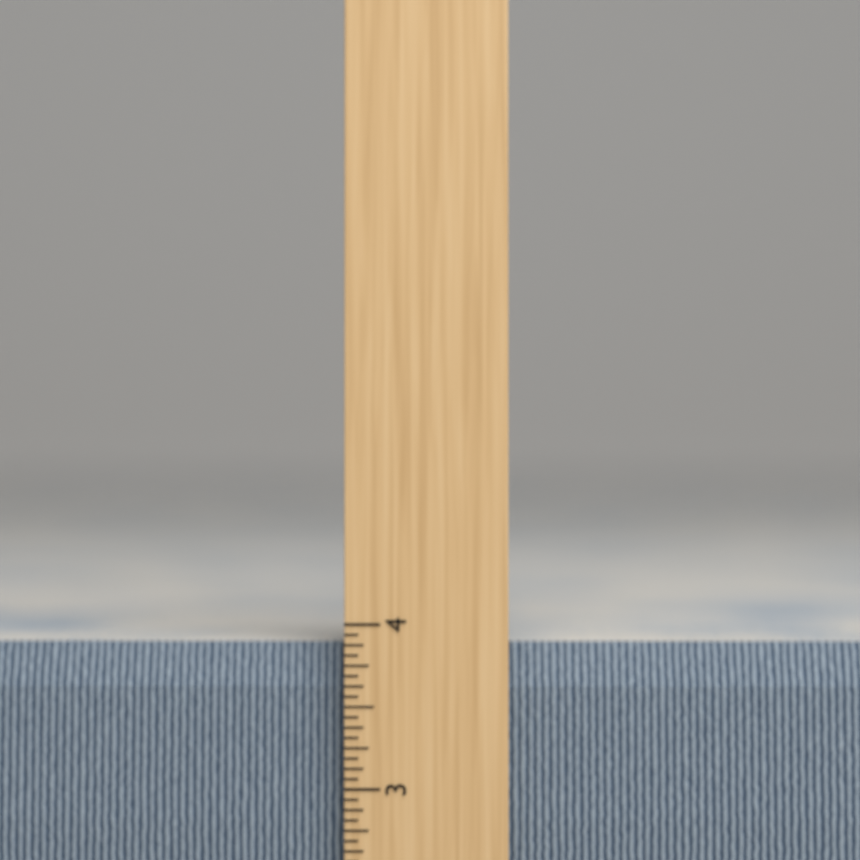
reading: 3.8750 inch
